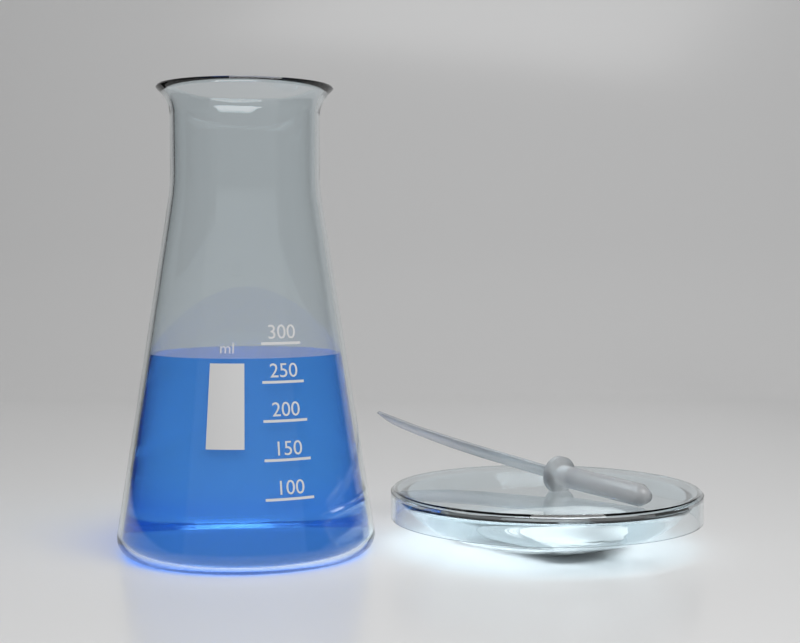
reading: 280 ml
